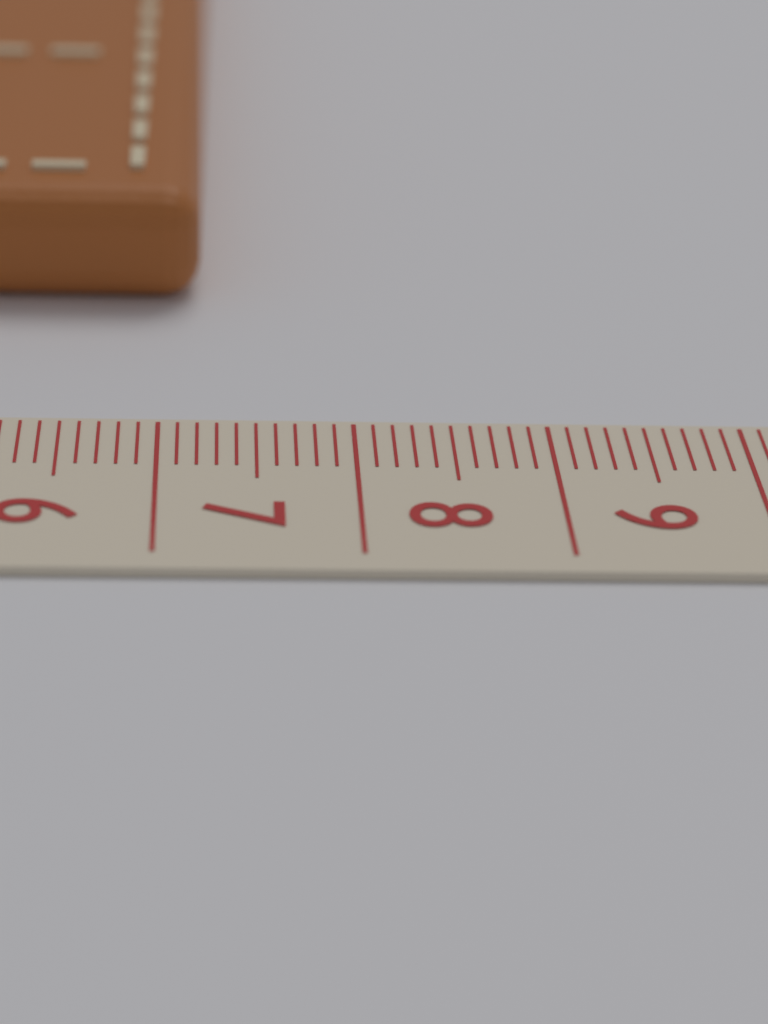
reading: 7.2 cm
